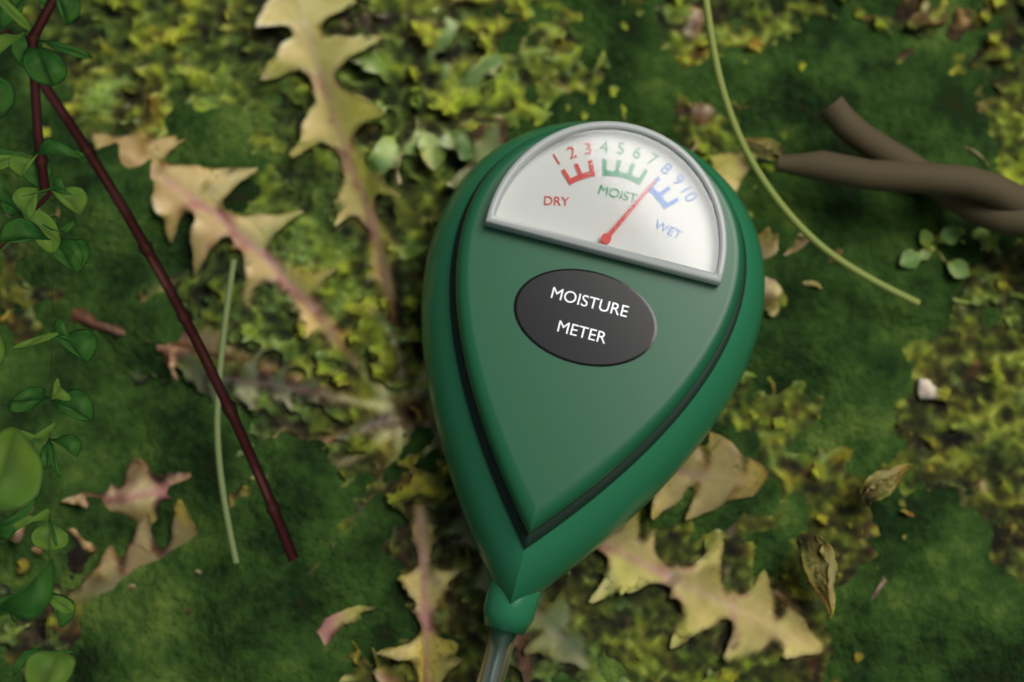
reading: 8 (no unit)
